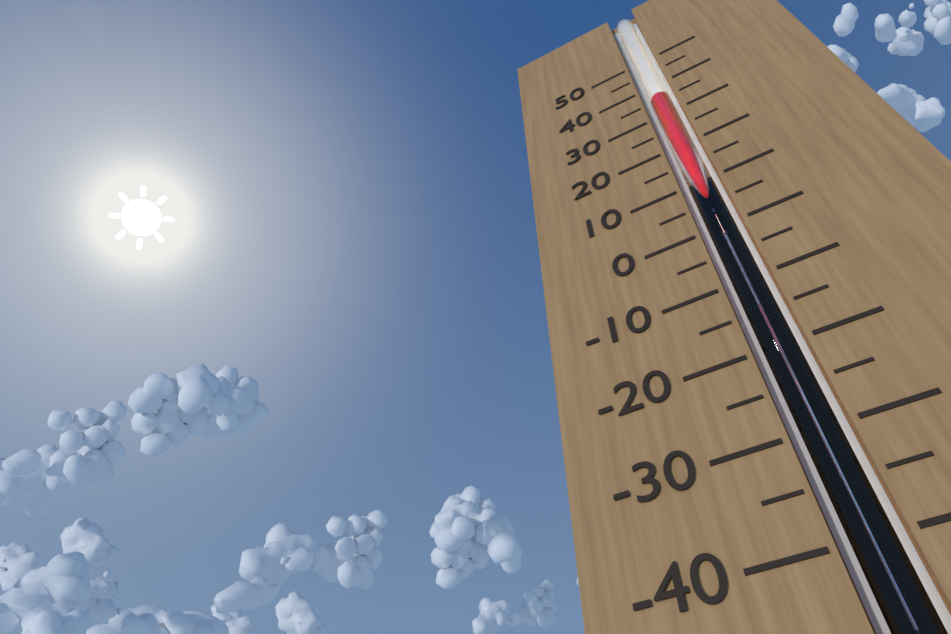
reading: 35 (no unit)
